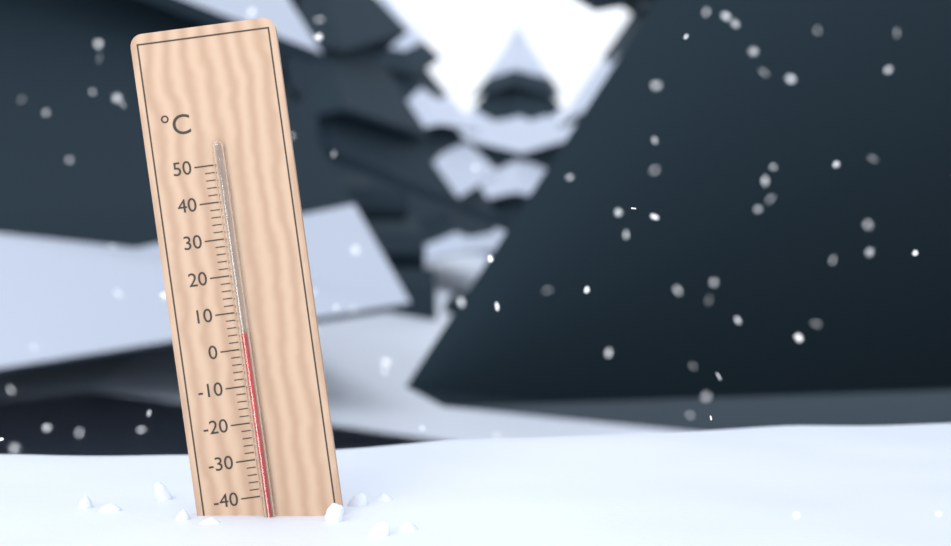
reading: 4 °C
